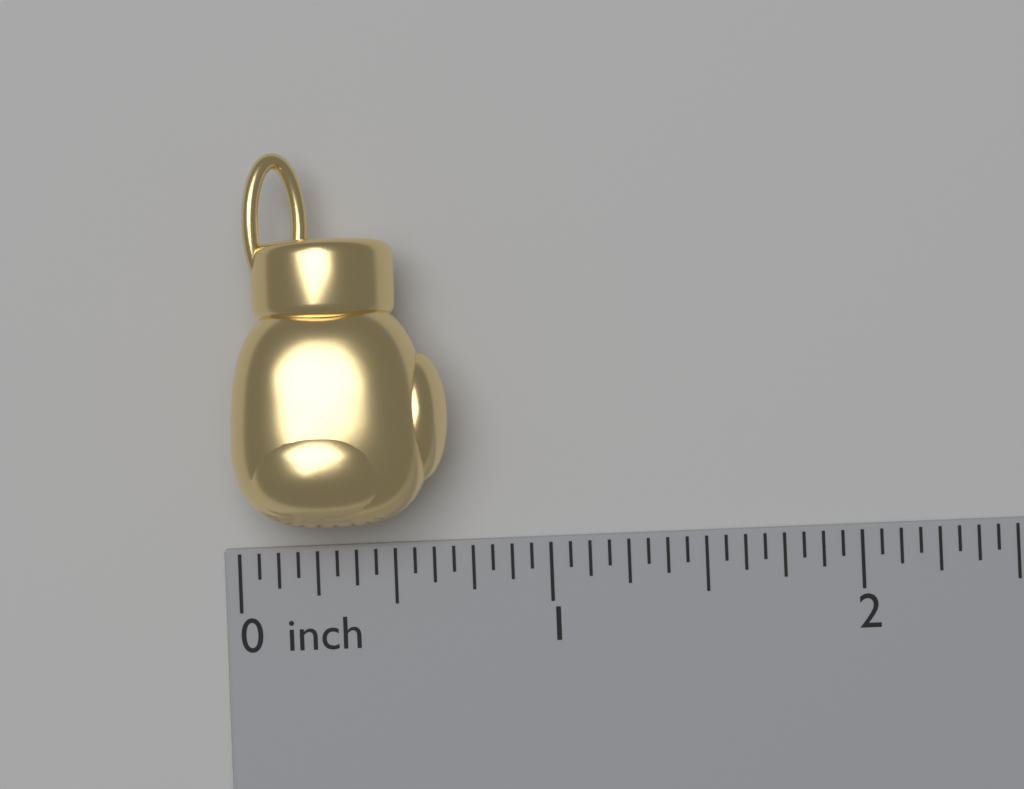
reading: 0.6875 inch
